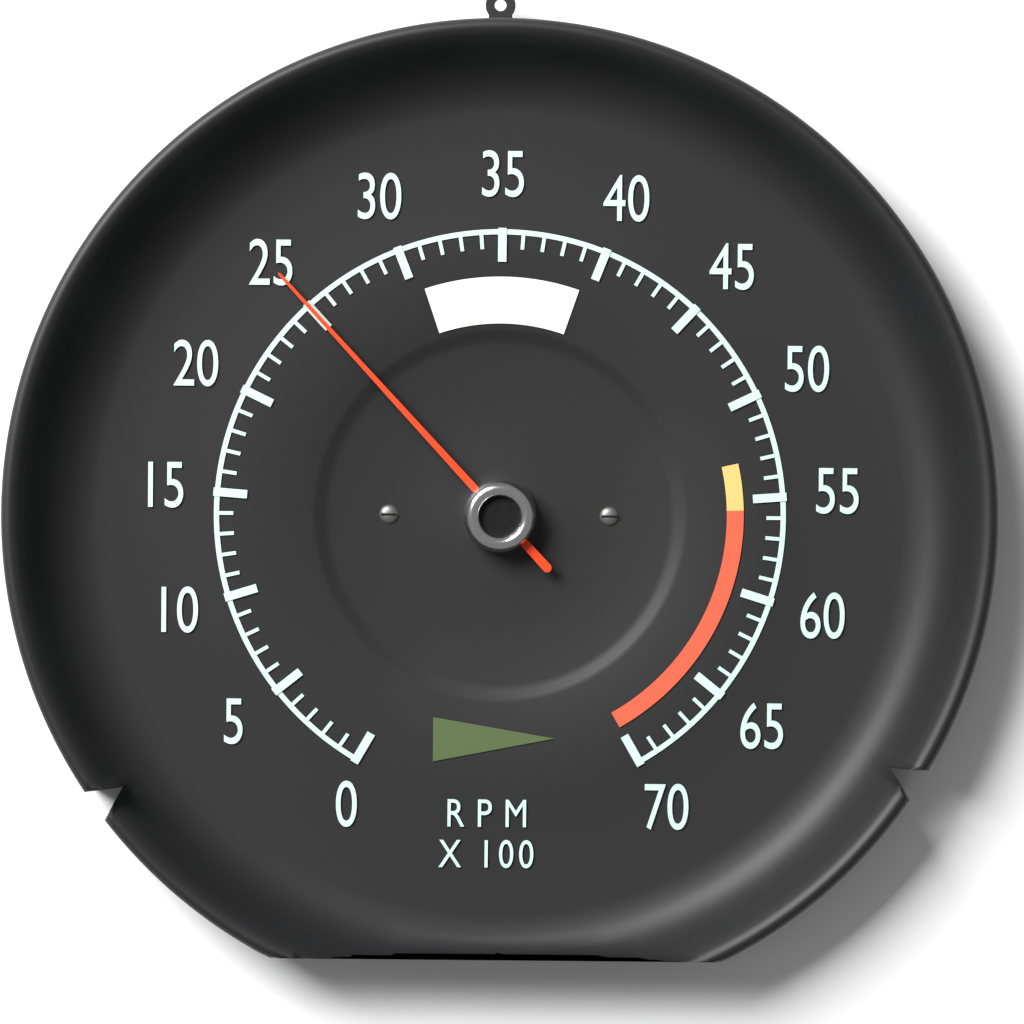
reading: 2500 RPM
